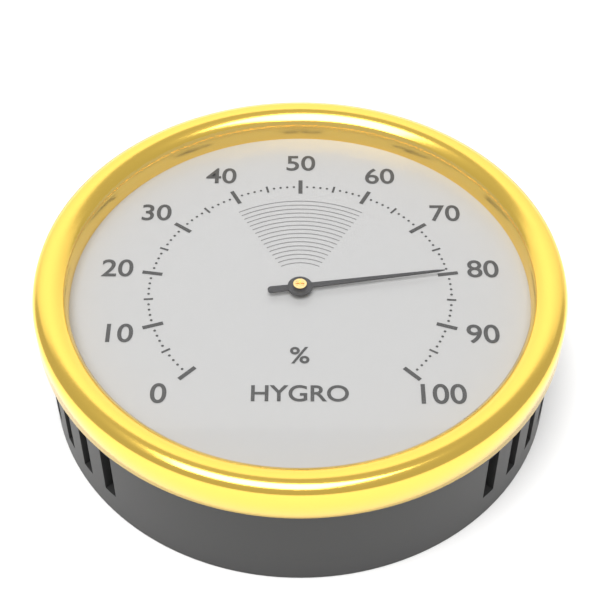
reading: 80 %
